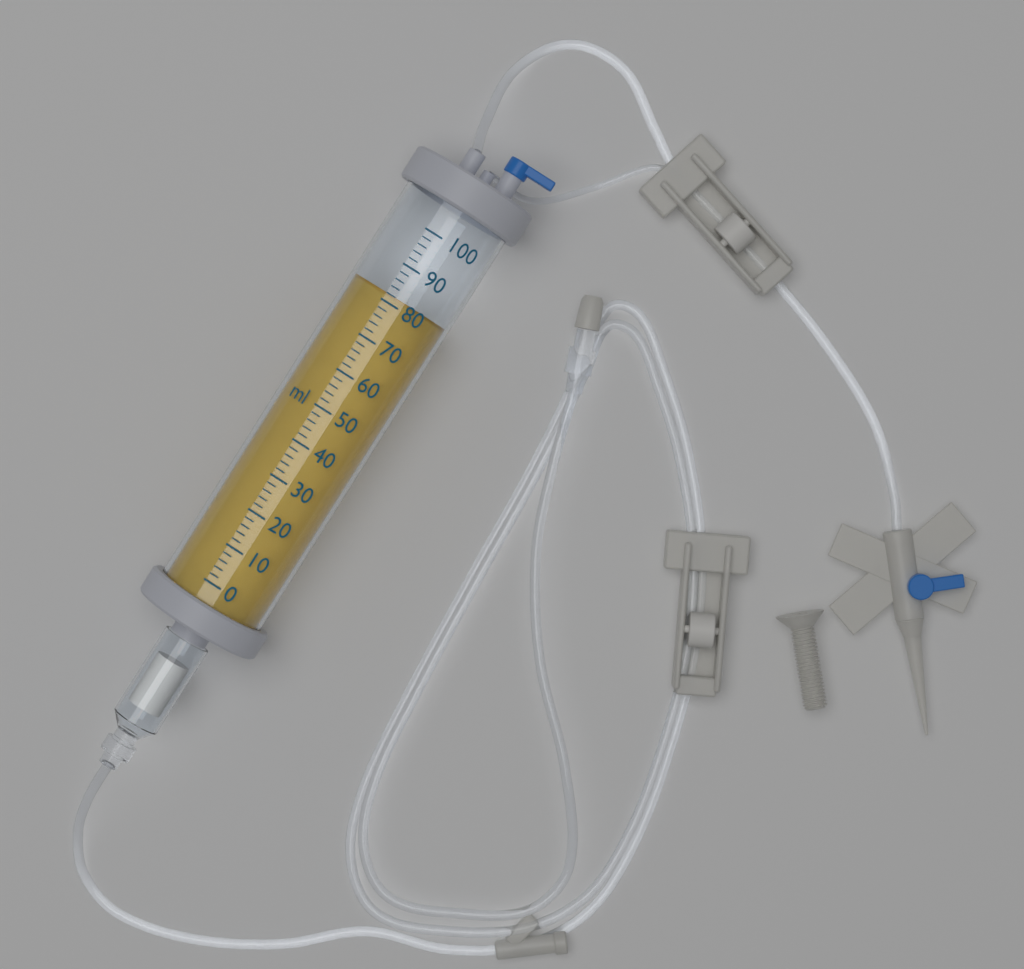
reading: 82 ml
